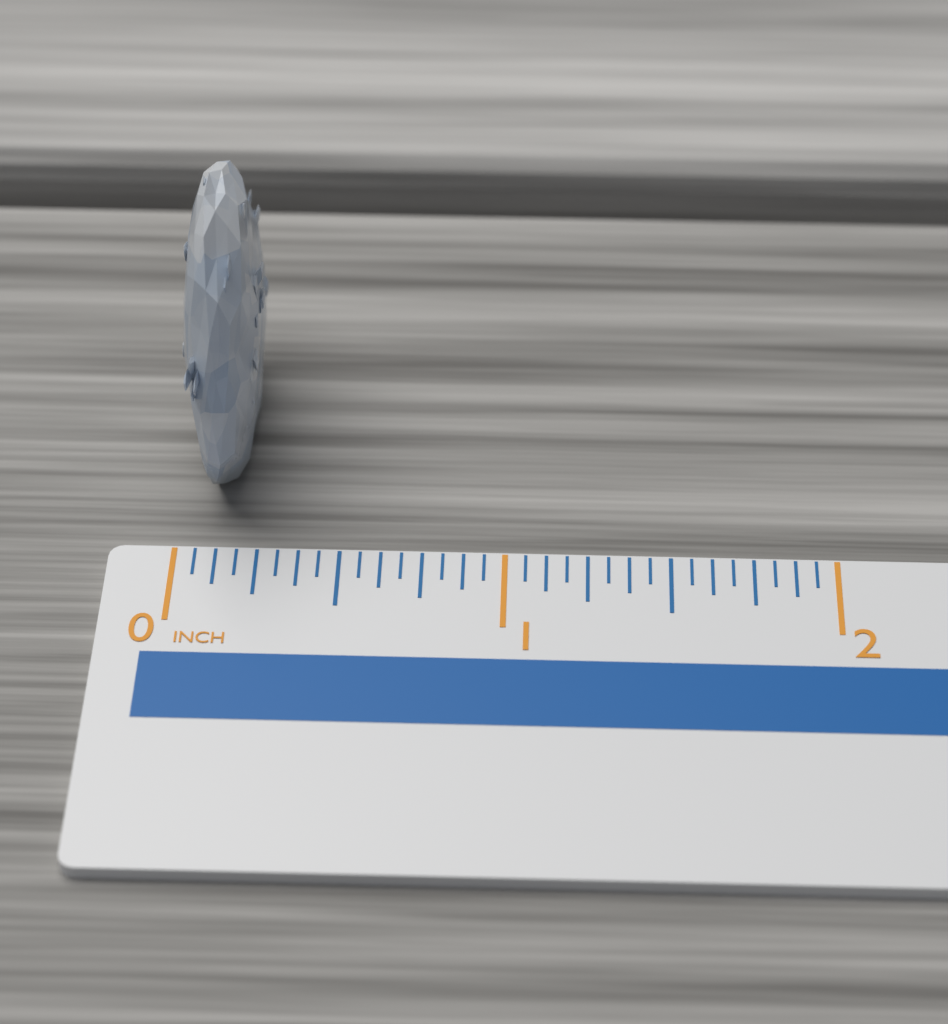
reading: 0.2500 inch
